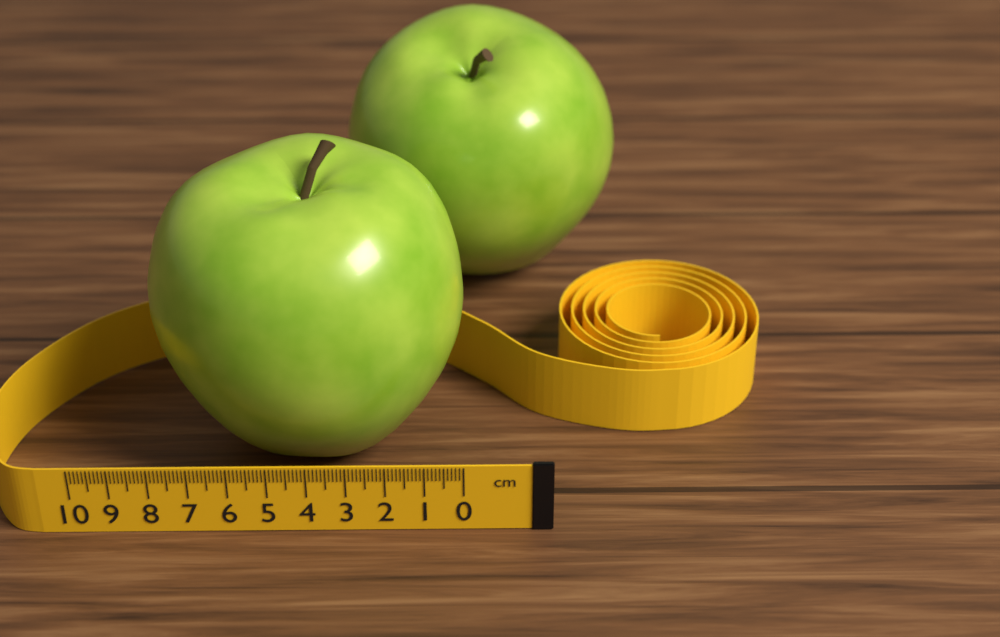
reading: 8.3 cm
